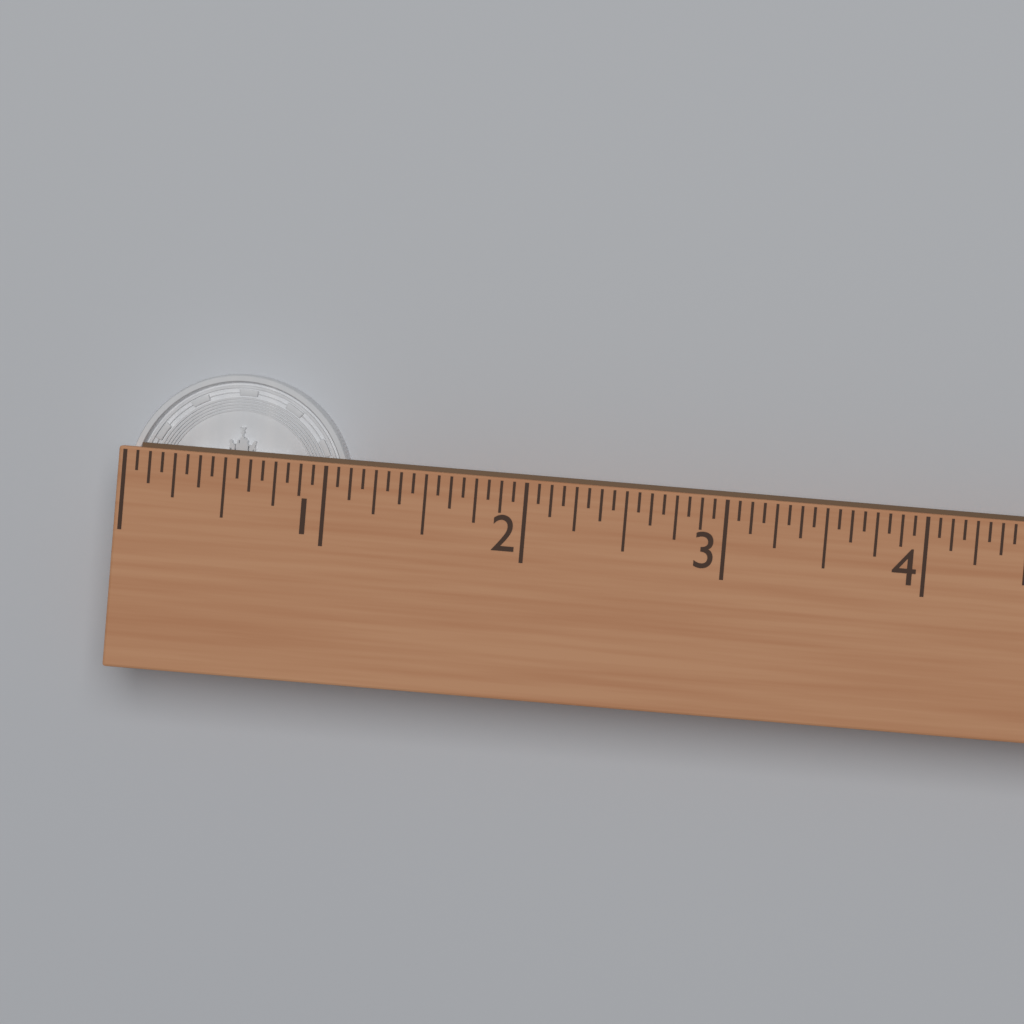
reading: 1.1250 (no unit)
